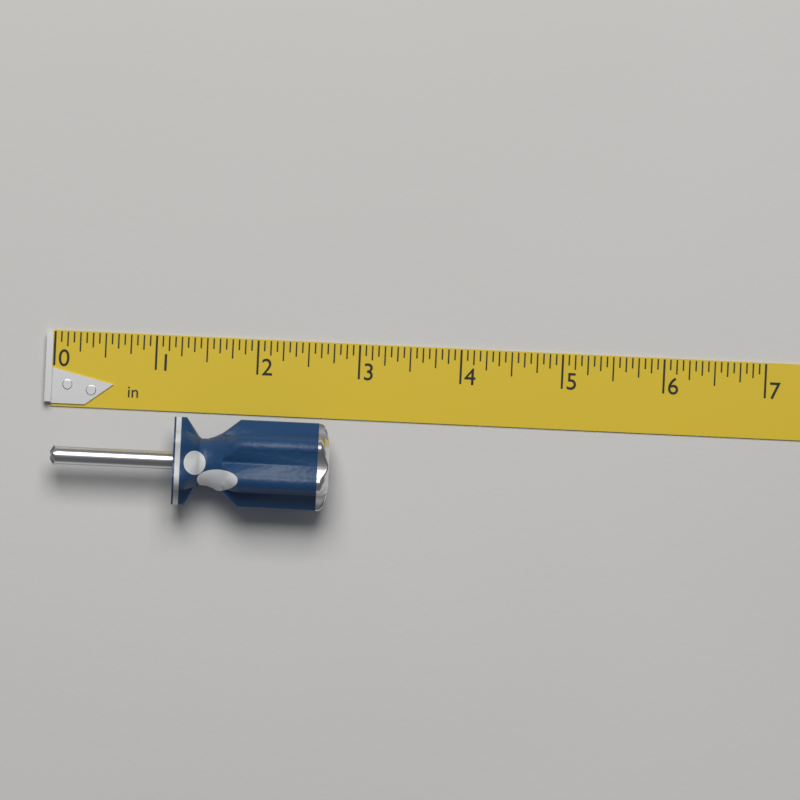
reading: 2.7500 in
